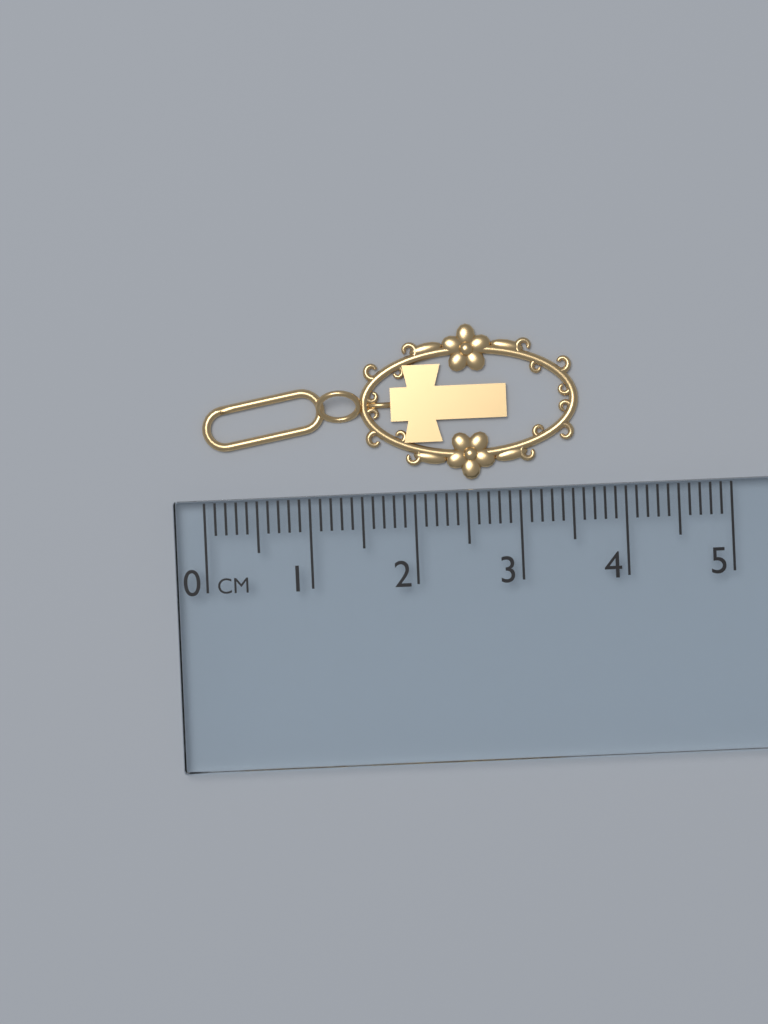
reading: 3.6 cm
